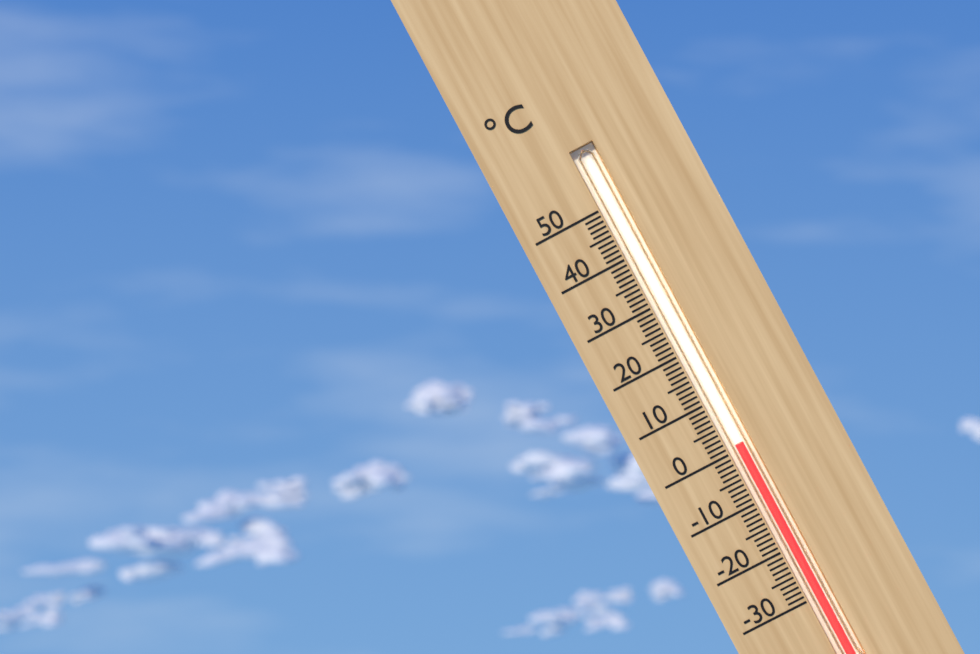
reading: 1 °C
